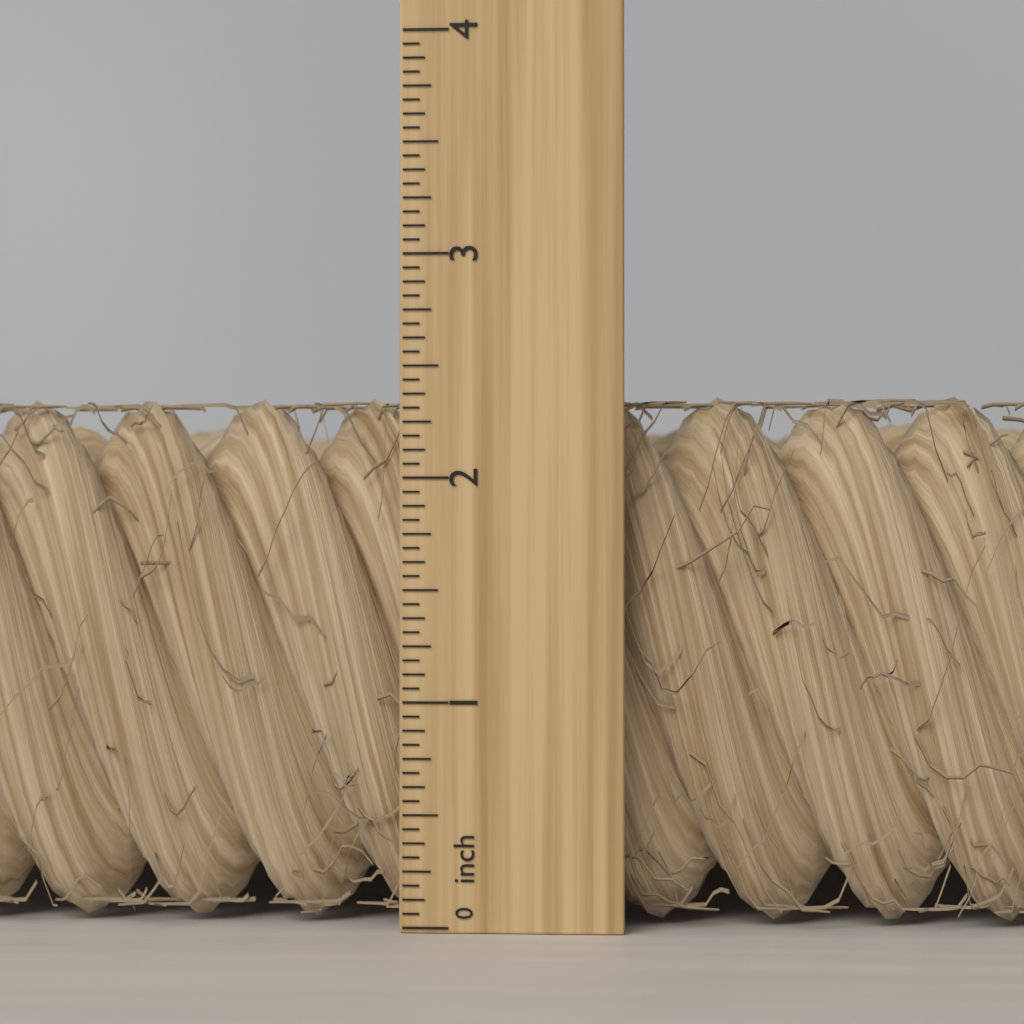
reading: 2.3750 inch
